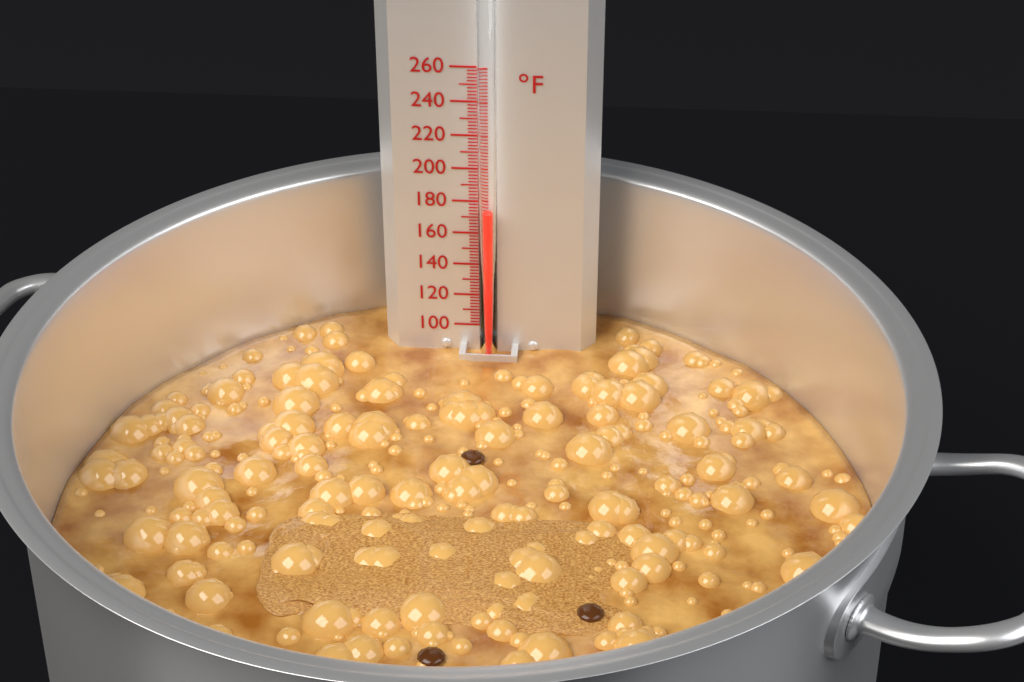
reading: 176 °F
